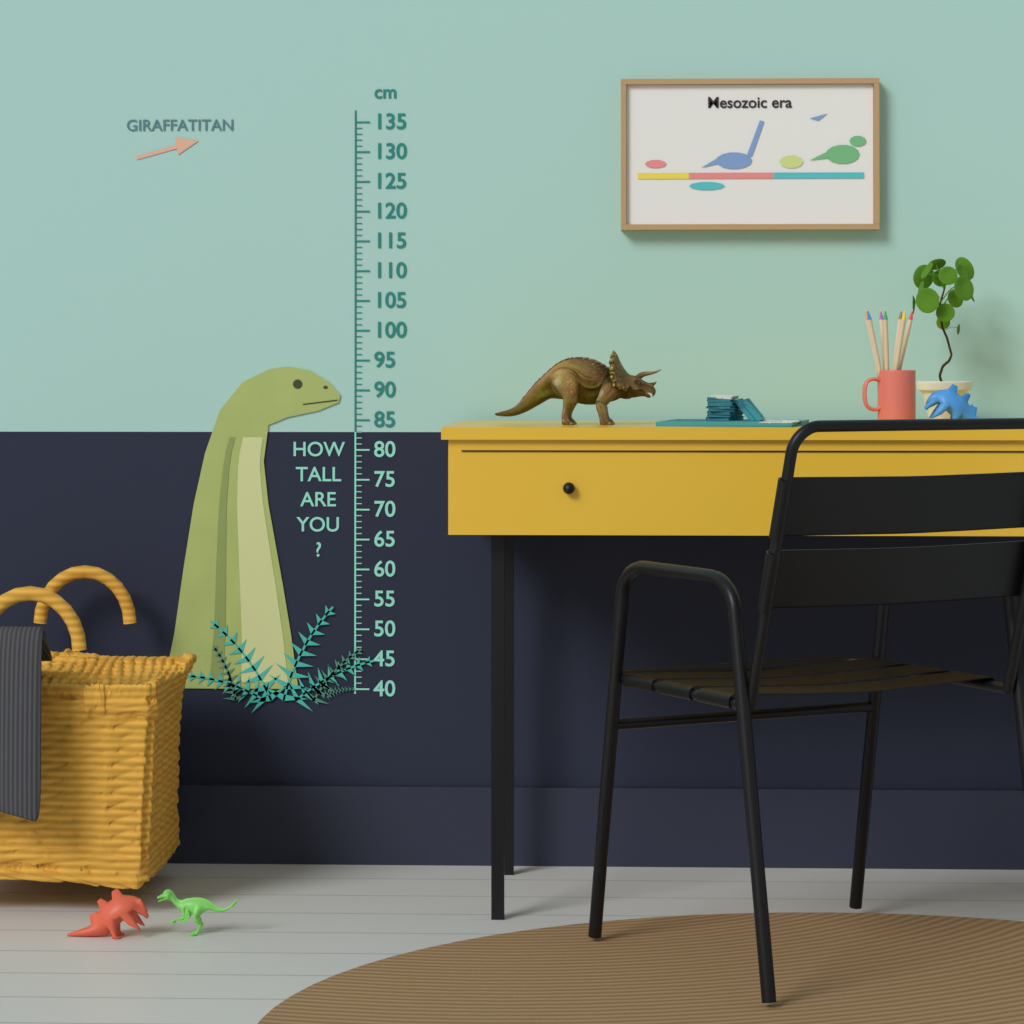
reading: 94 cm
